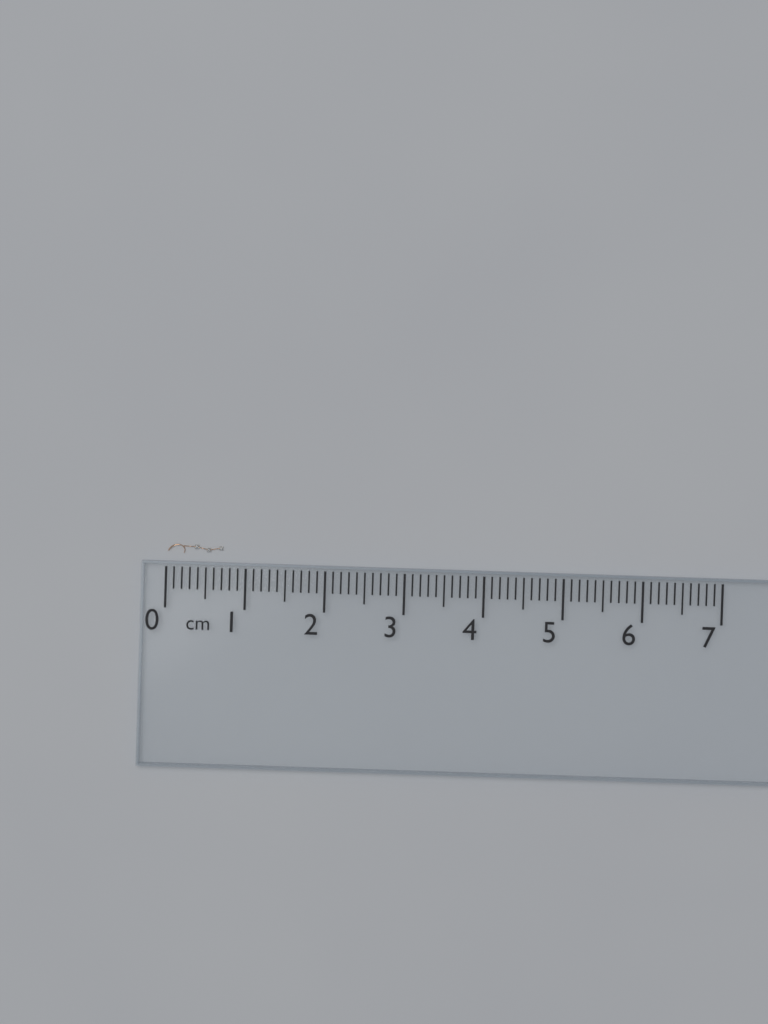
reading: 0.7 cm
